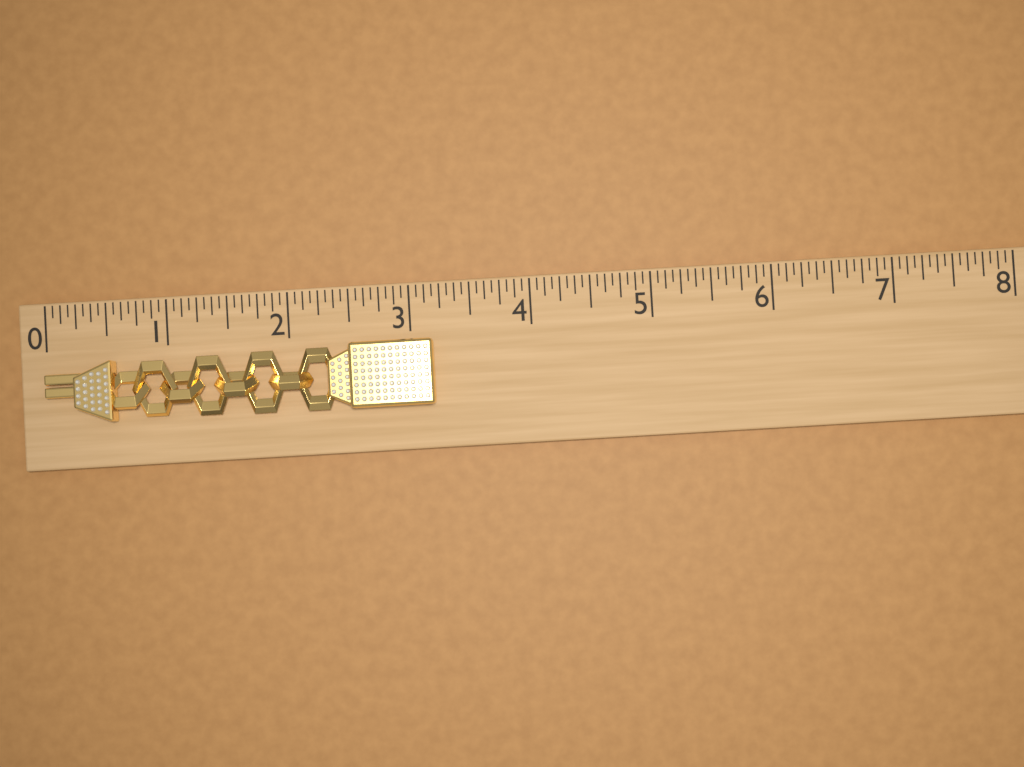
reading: 3.1875 (no unit)
